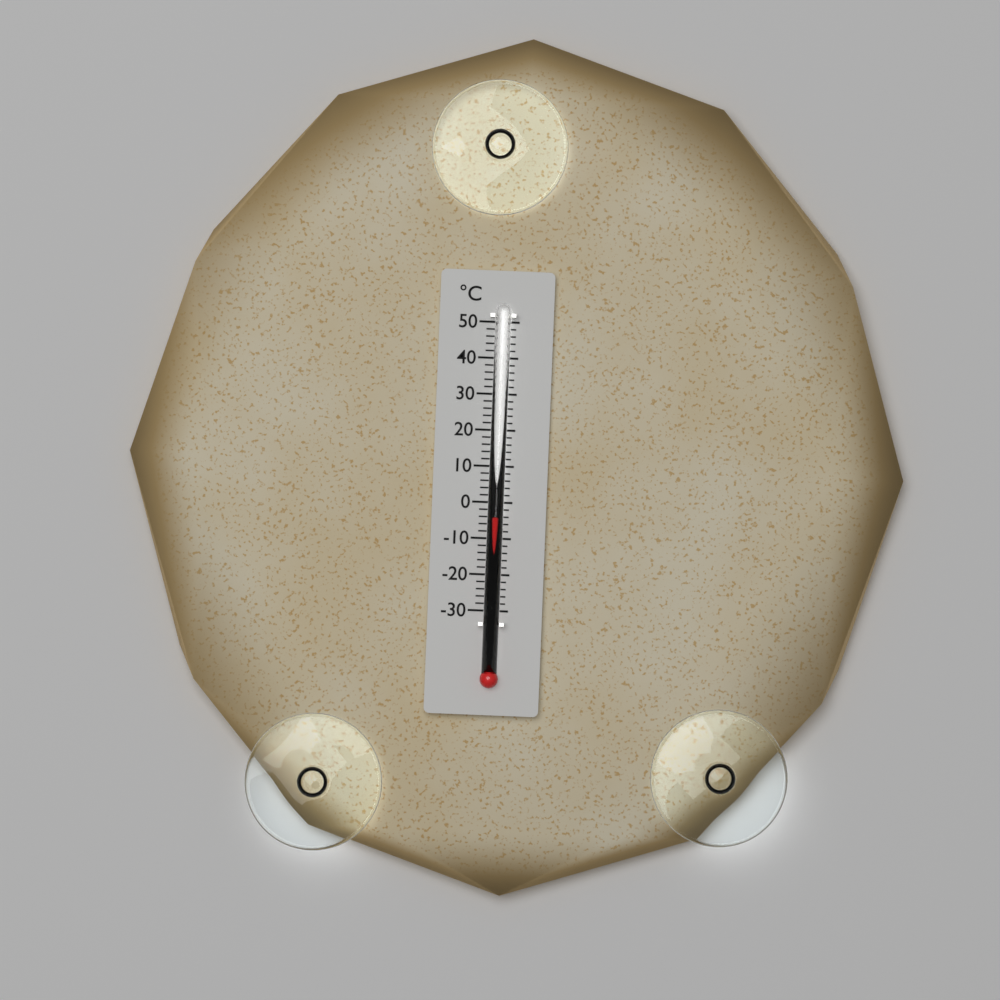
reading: -4 °C
